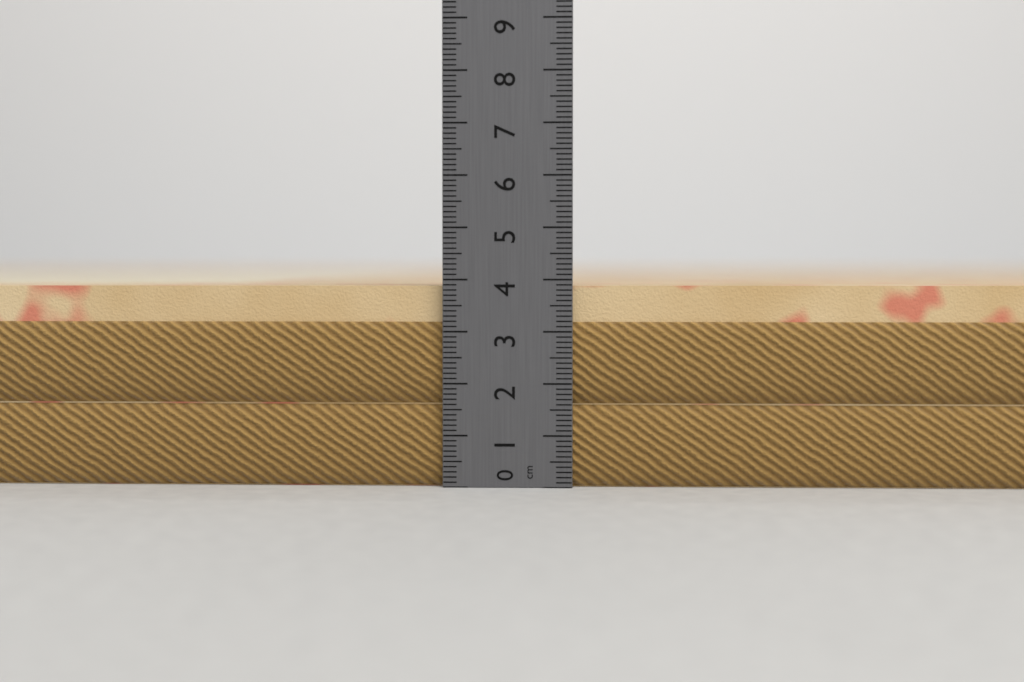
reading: 3.9 cm
